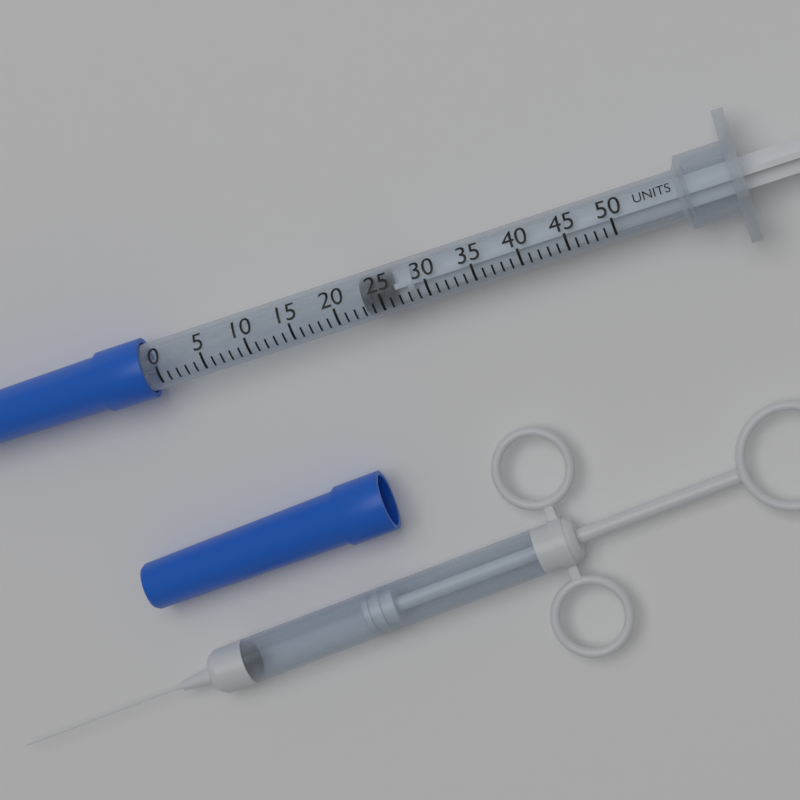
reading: 23 units
